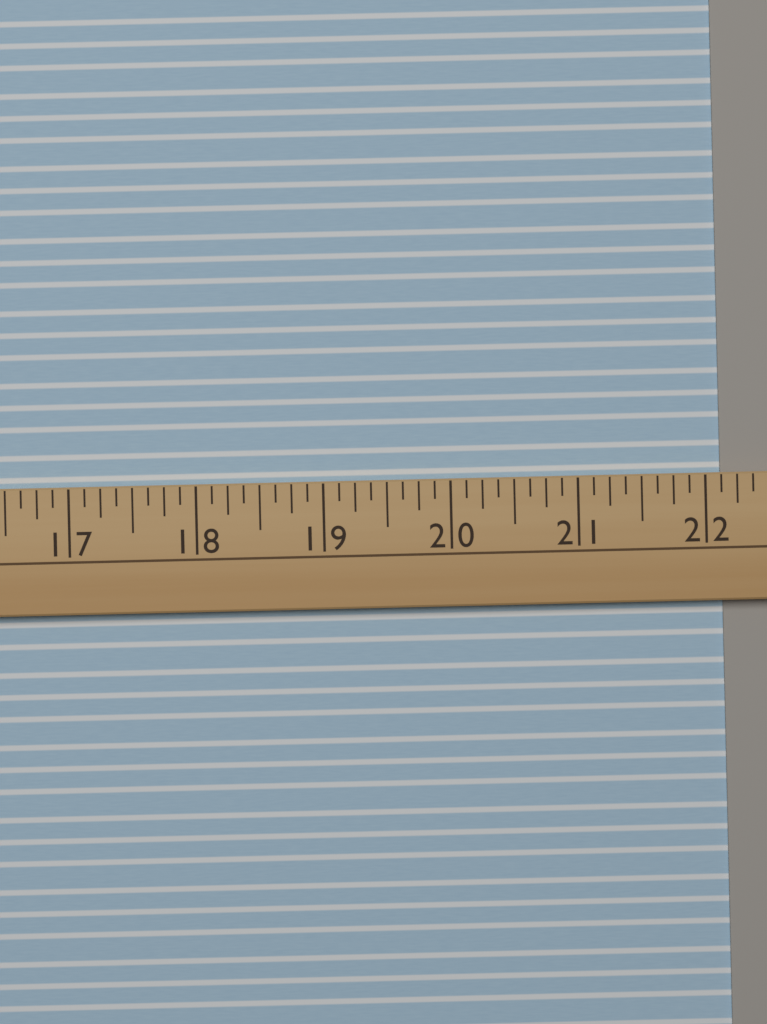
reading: 22.125 (no unit)
